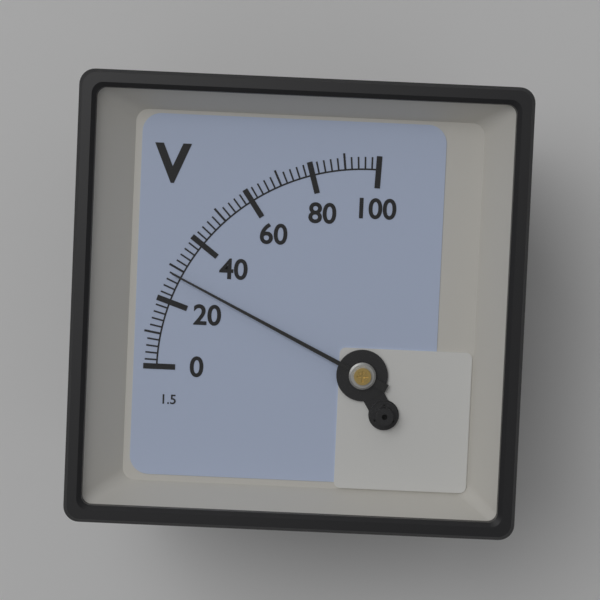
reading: 28 V
